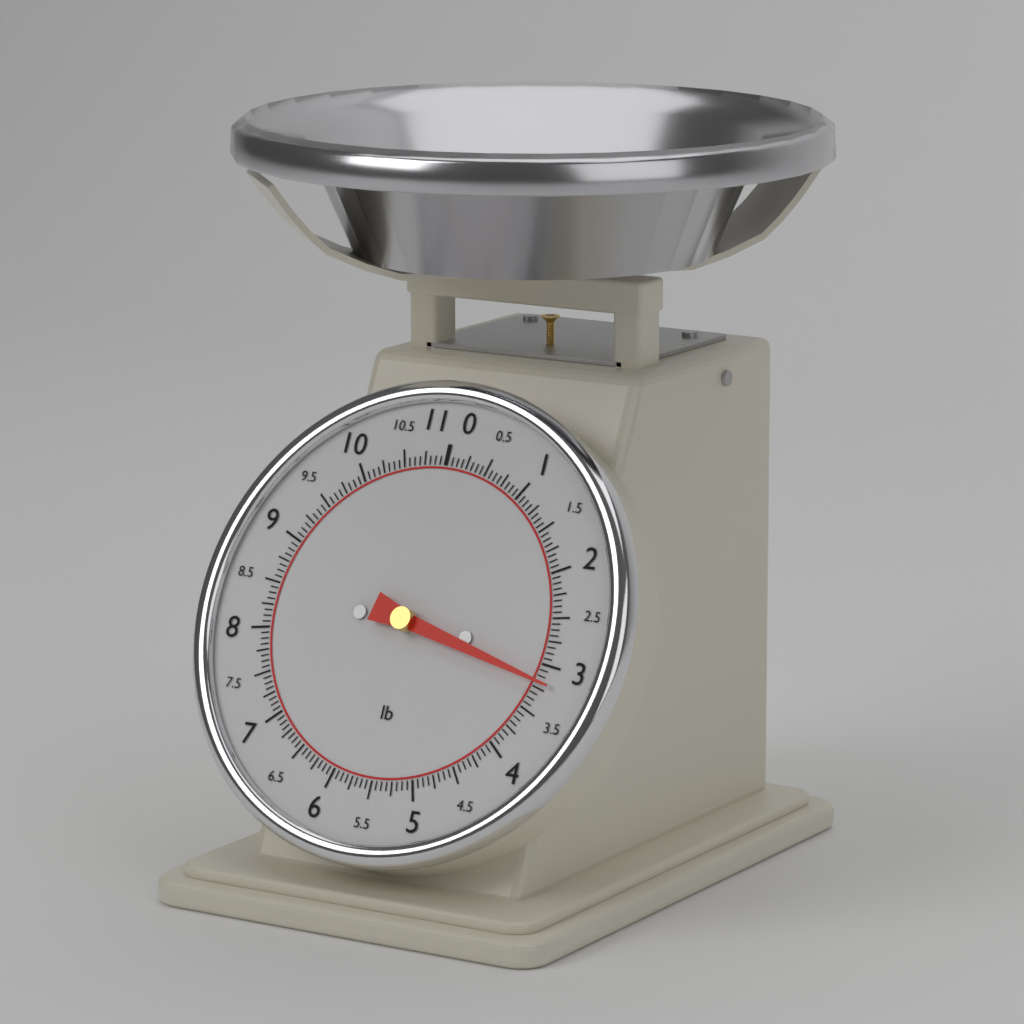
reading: 3.1875 lb
